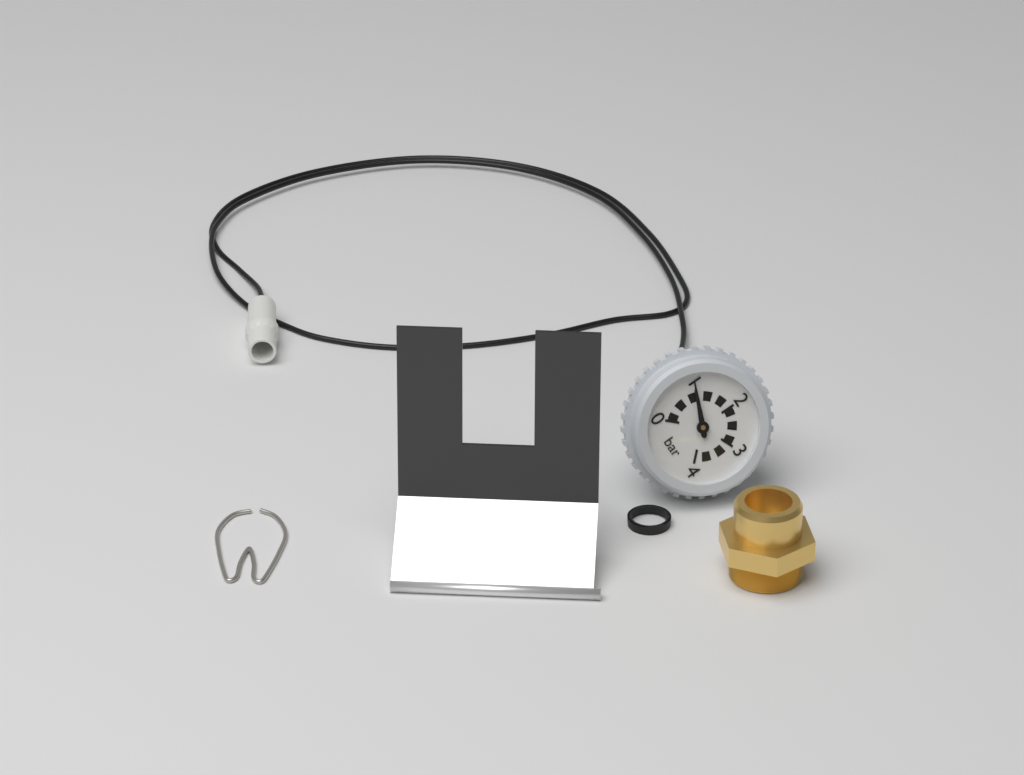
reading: 1.0 bar
